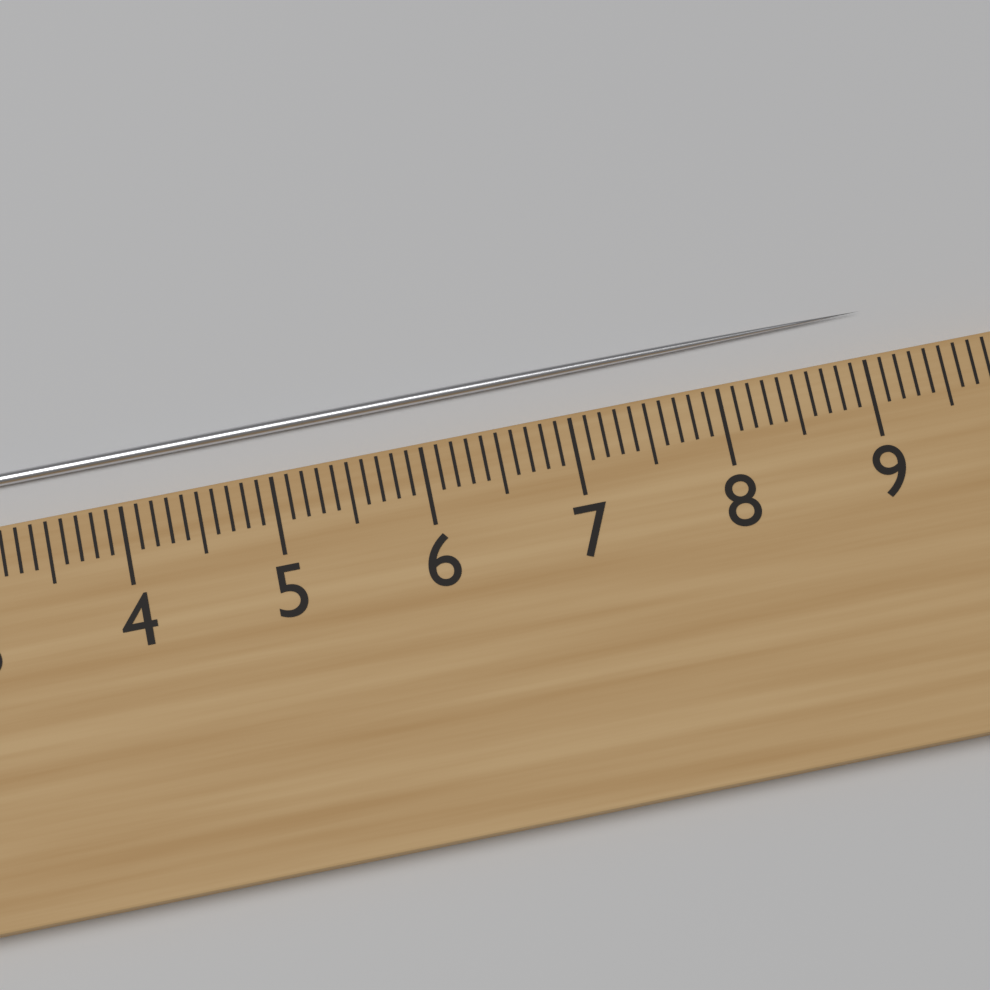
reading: 9.1 cm
